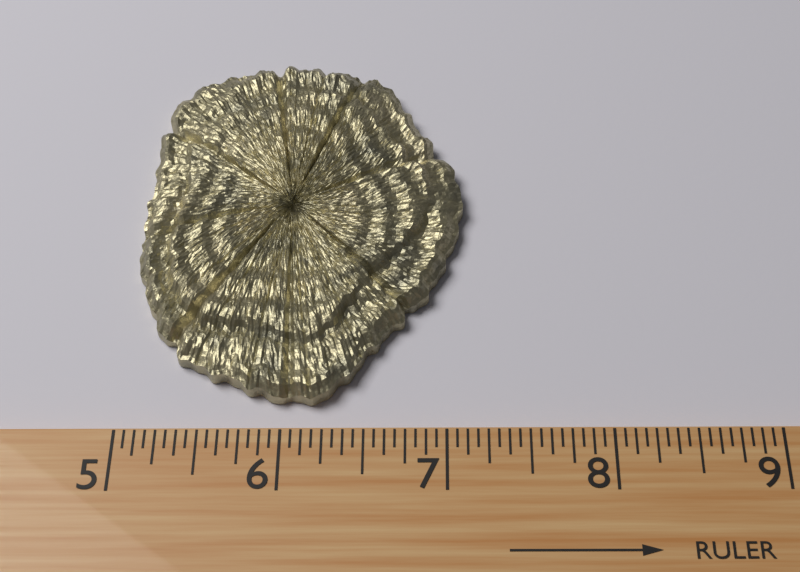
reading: 7.1250 (no unit)
